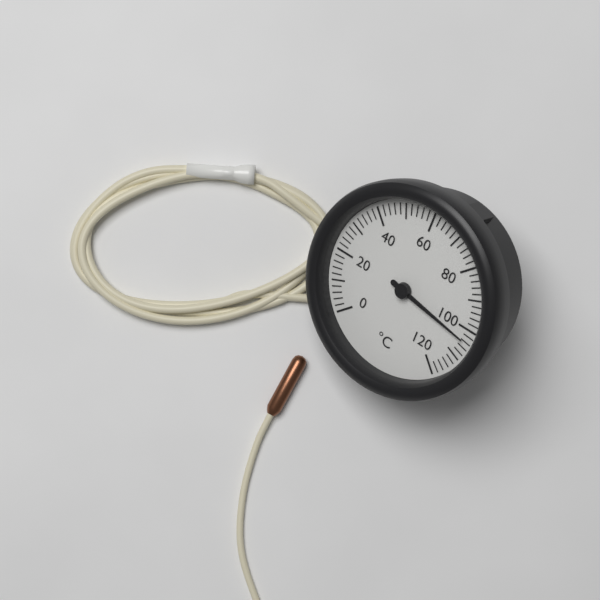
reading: 104 °C
